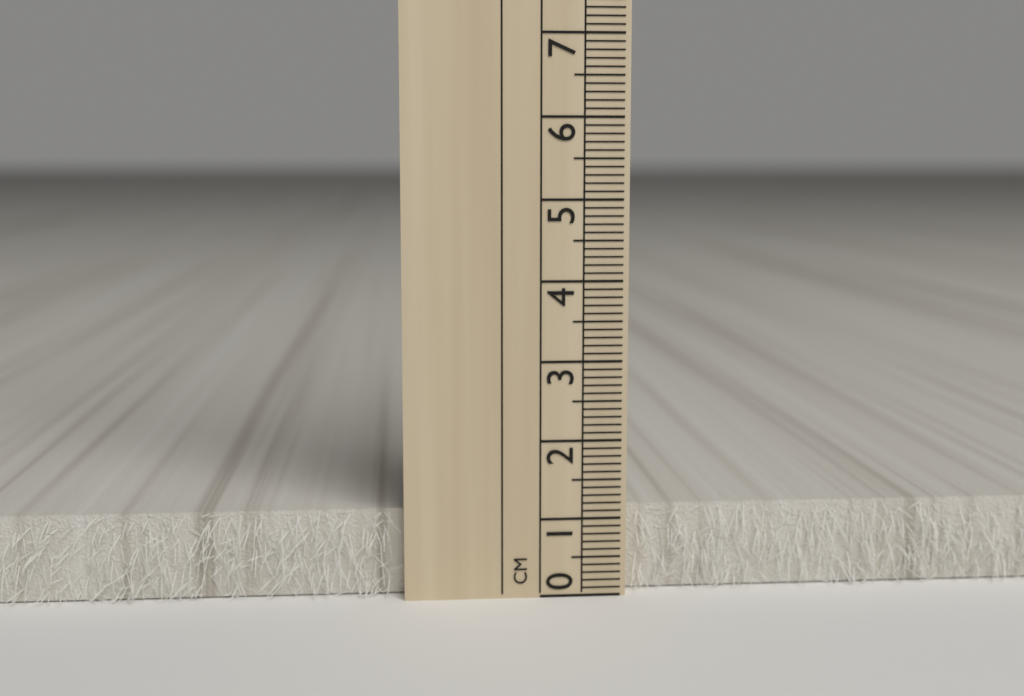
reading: 1.1 cm
